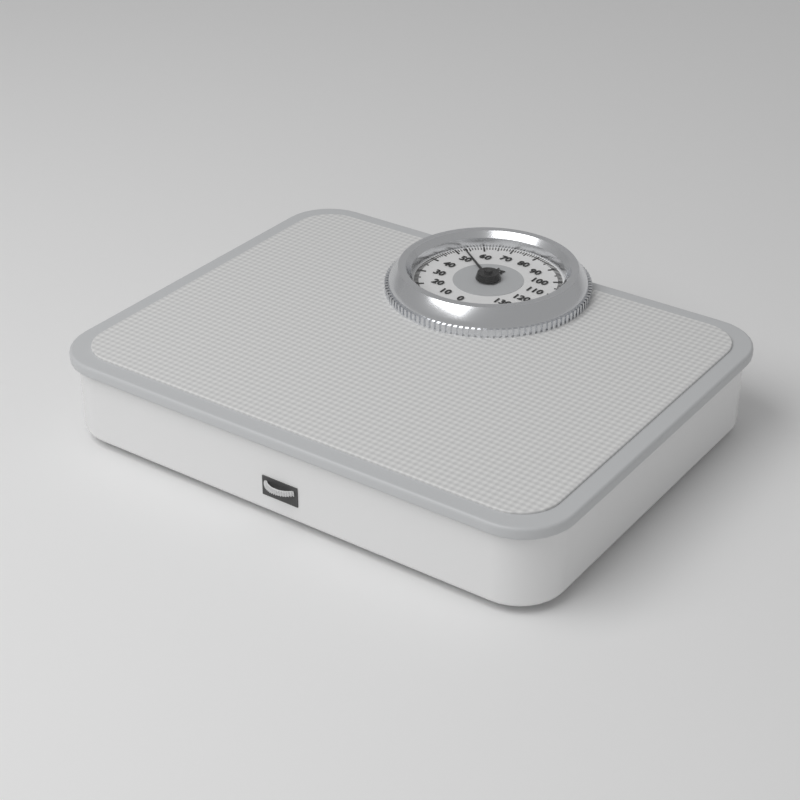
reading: 53 kg
